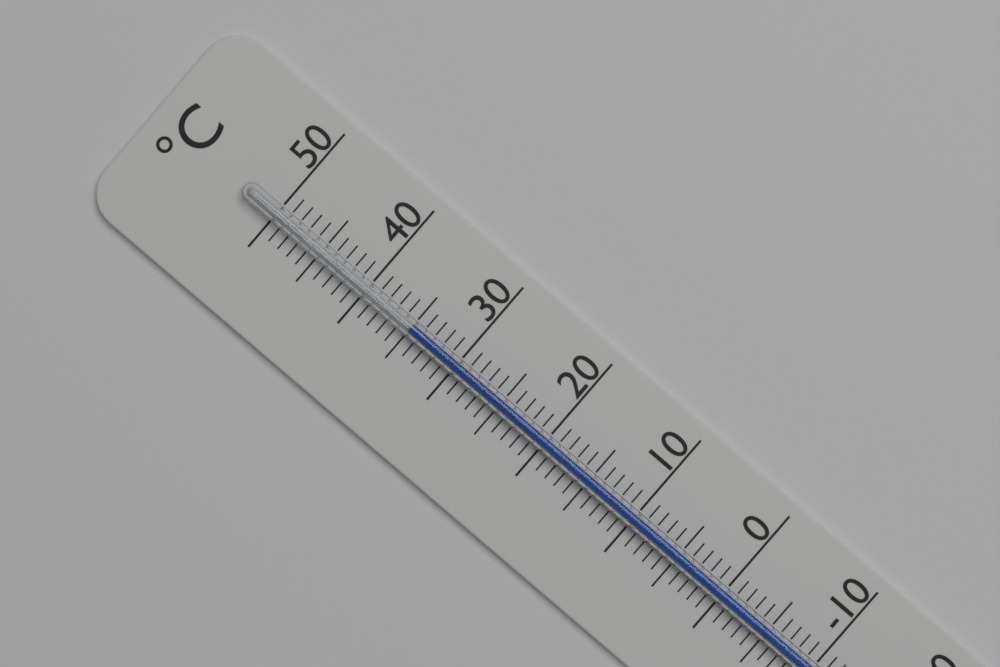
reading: 35 °C
